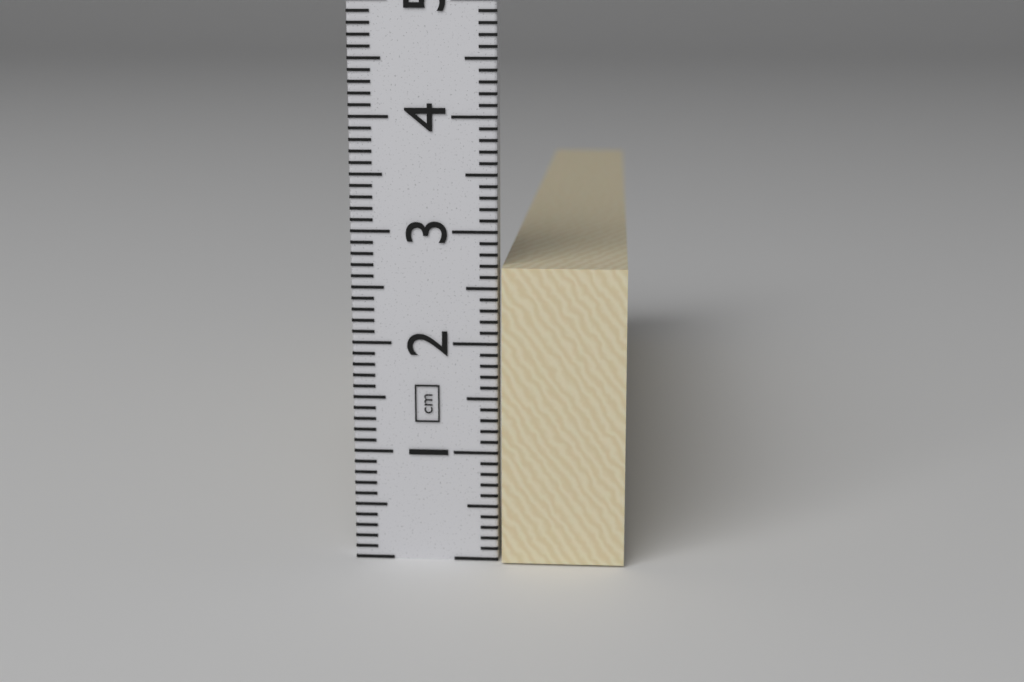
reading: 2.7 cm
